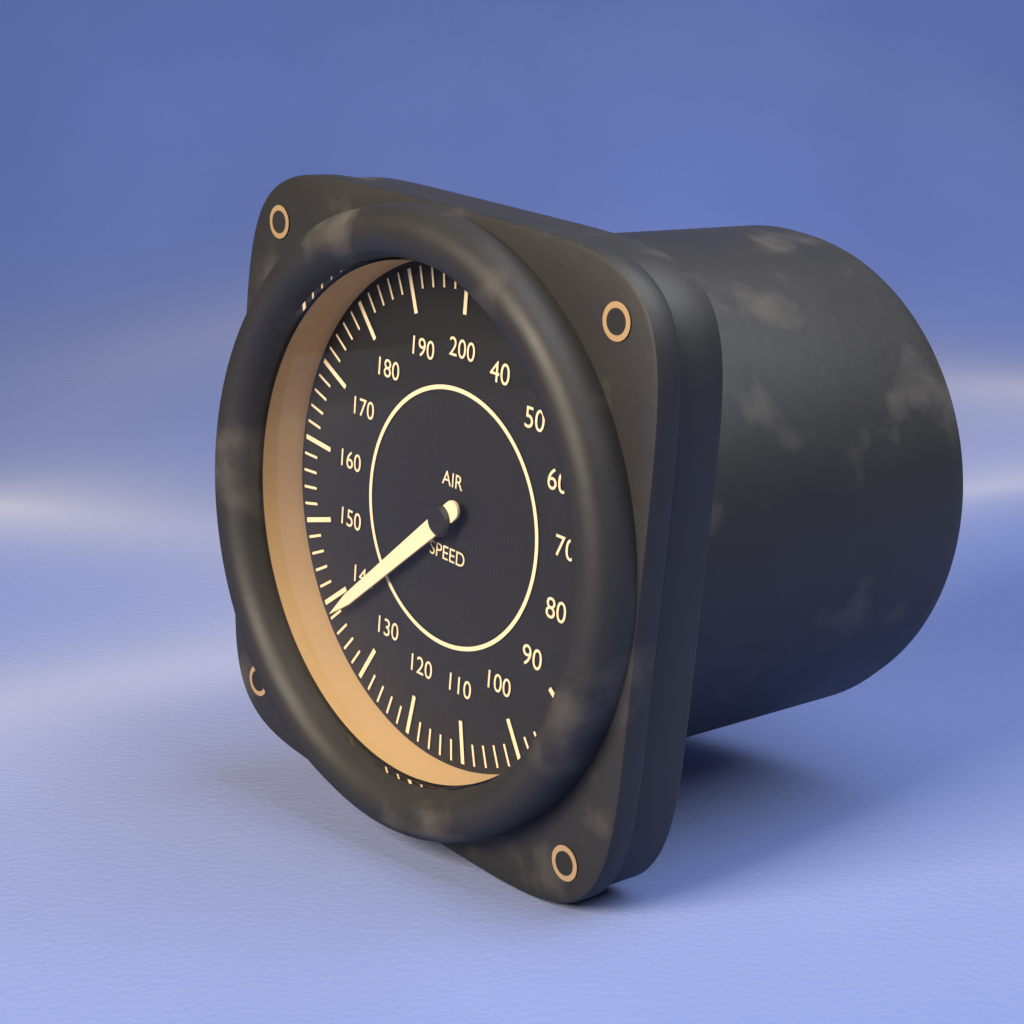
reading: 138 (no unit)
